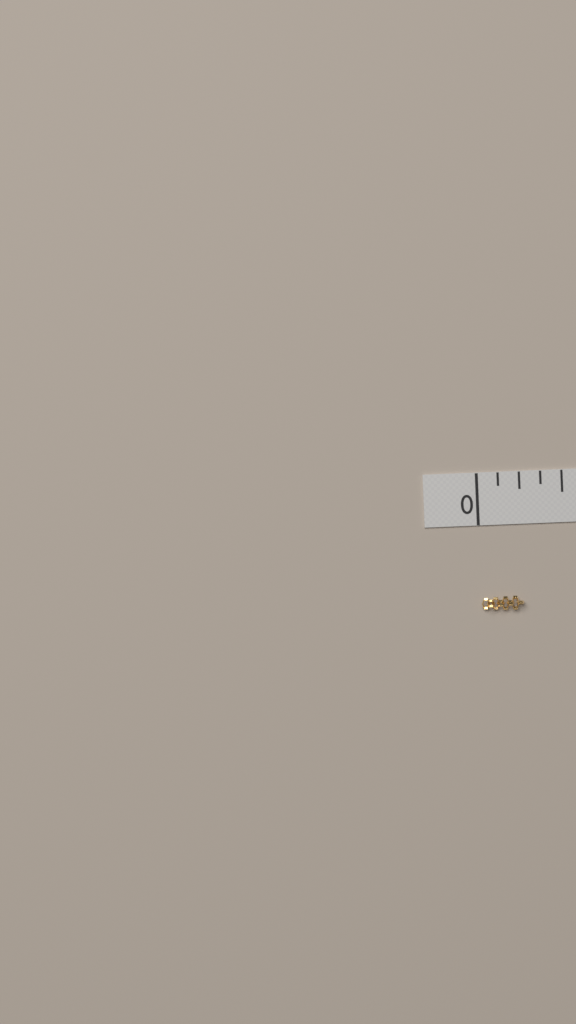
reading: 0.250 in
